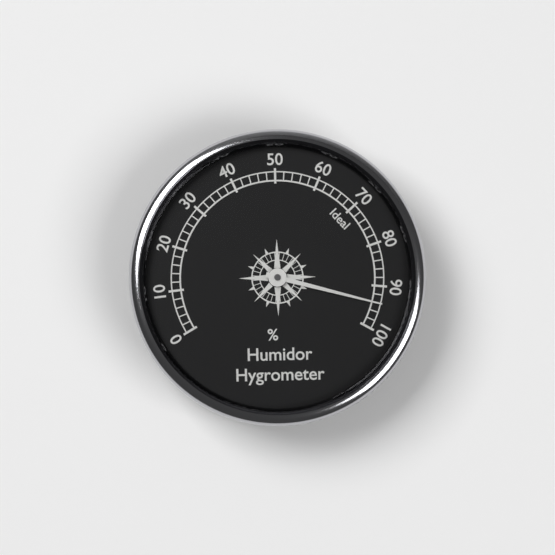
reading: 94 %
